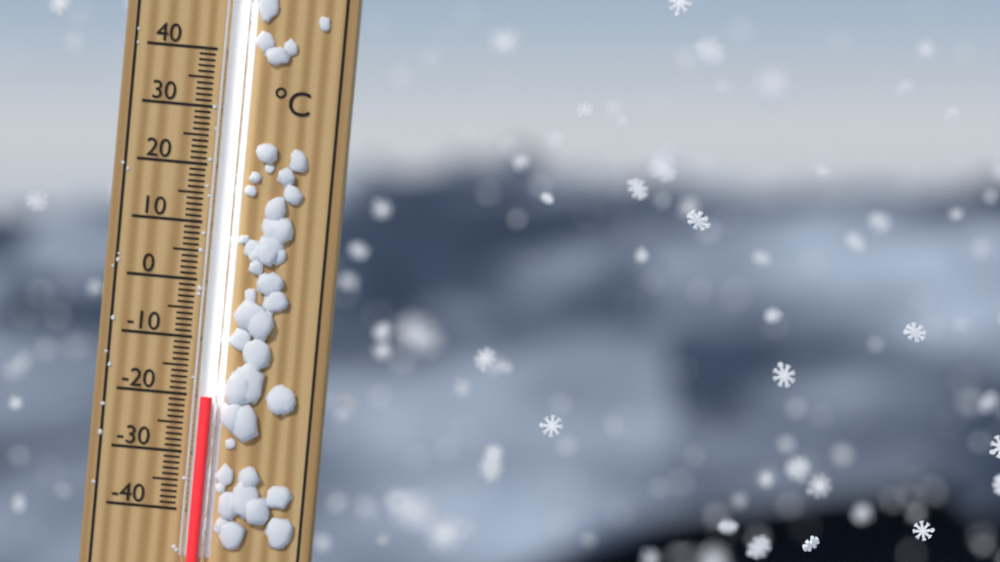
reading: -20 °C
